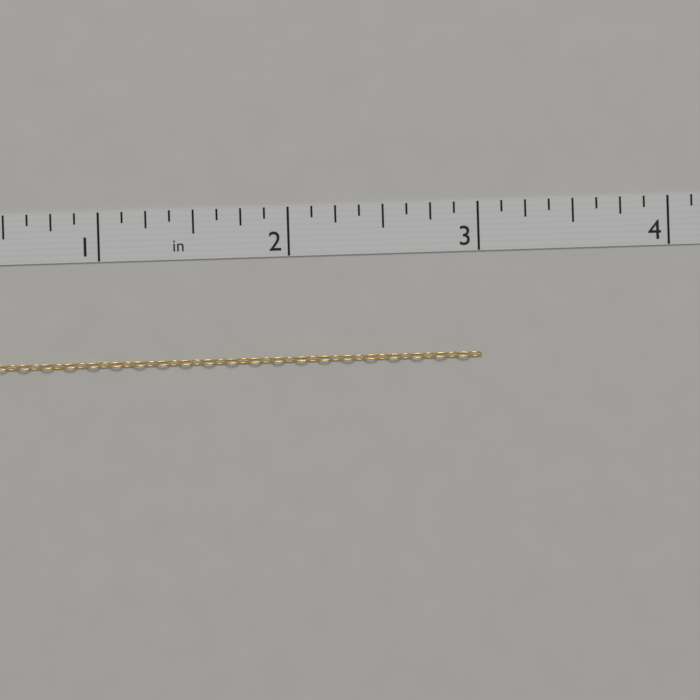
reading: 3.000 in
